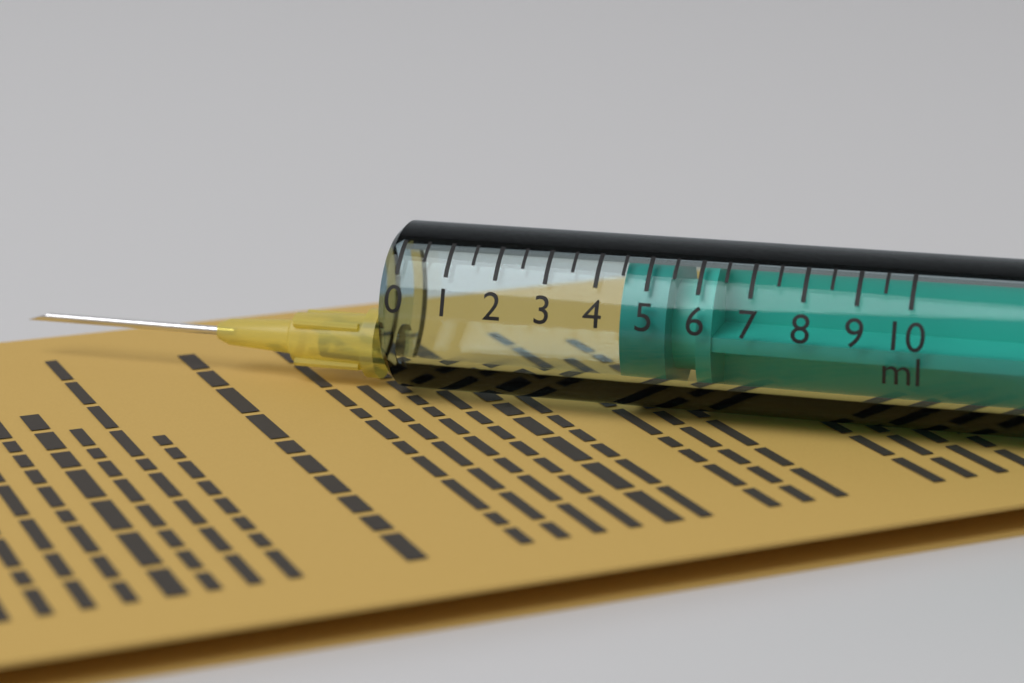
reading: 4.5 ml
